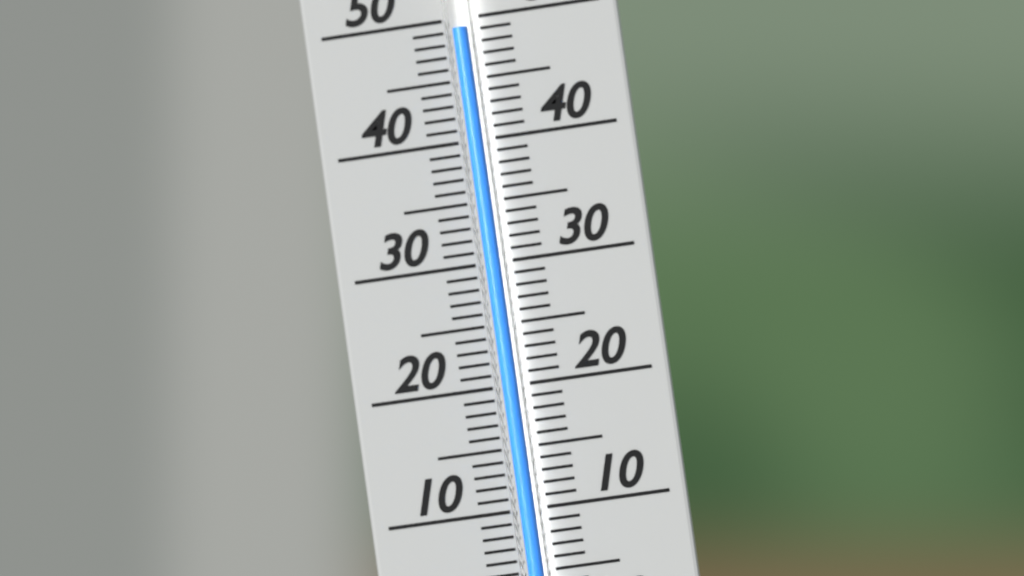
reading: 49 (no unit)
